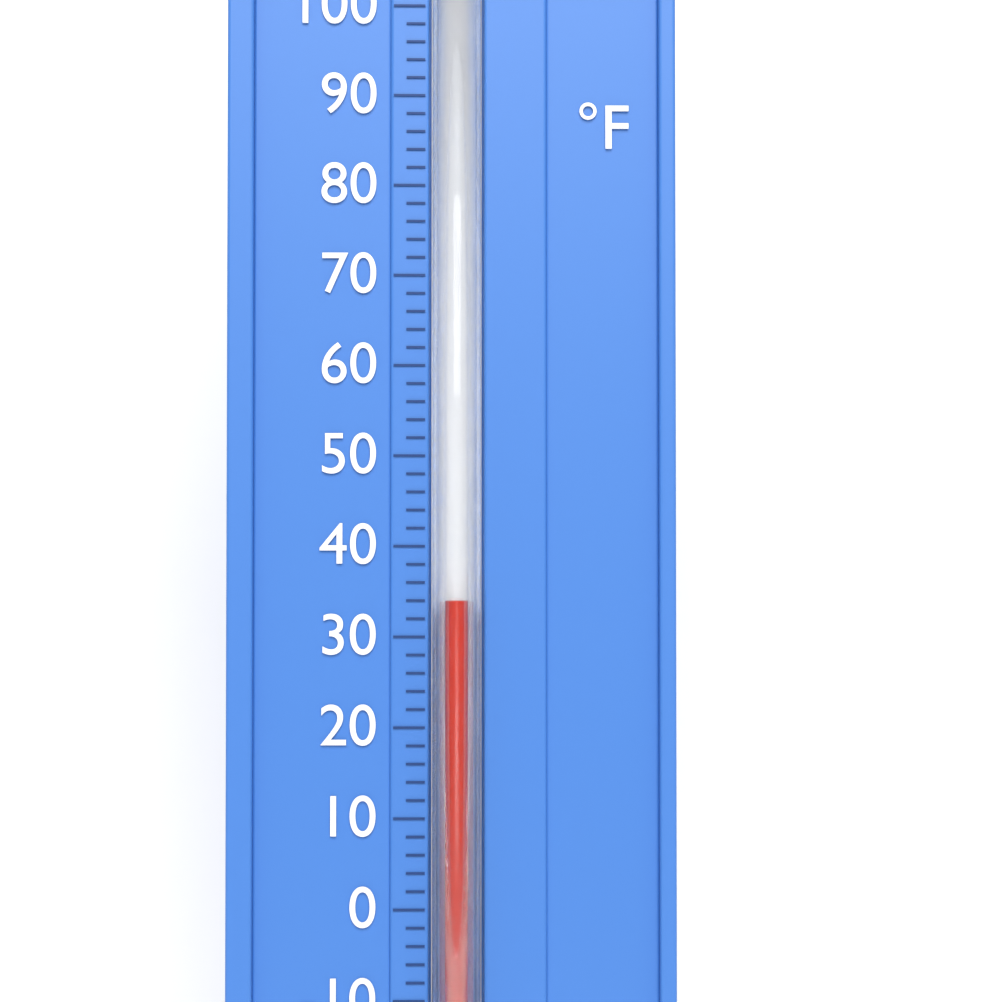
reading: 34 °F
